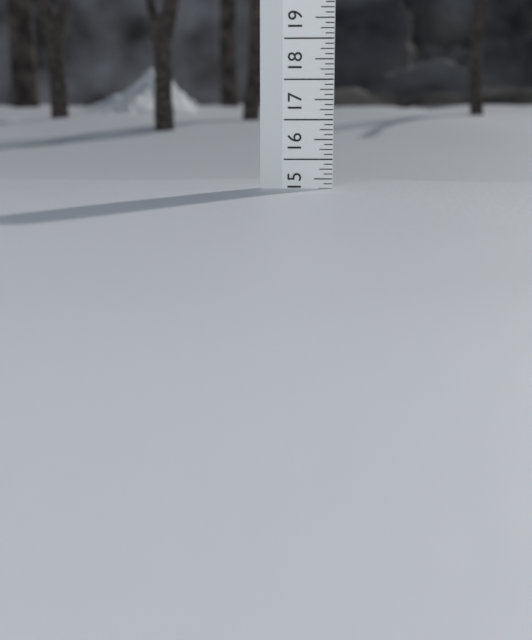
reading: 15.250 (no unit)
